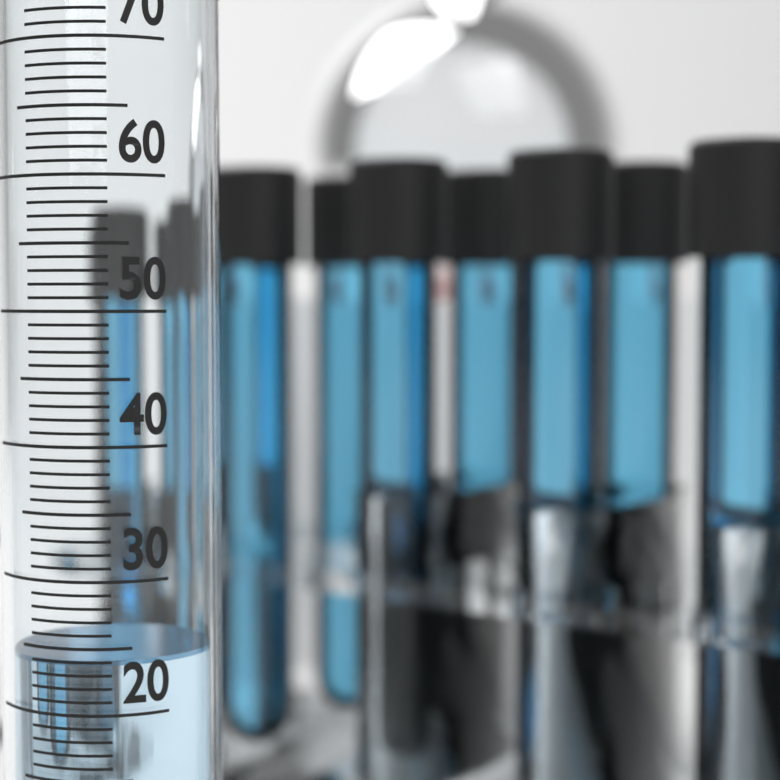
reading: 24 ml
